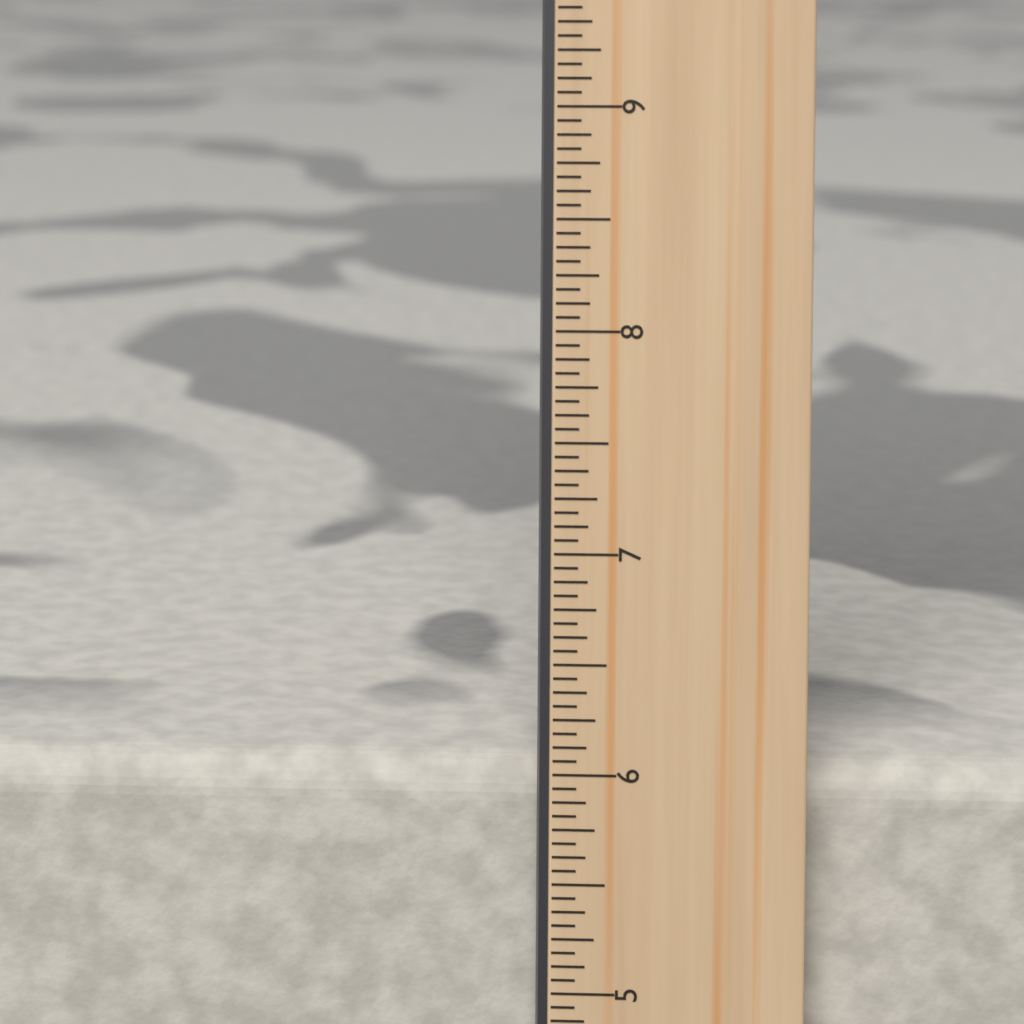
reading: 6.0000 in
